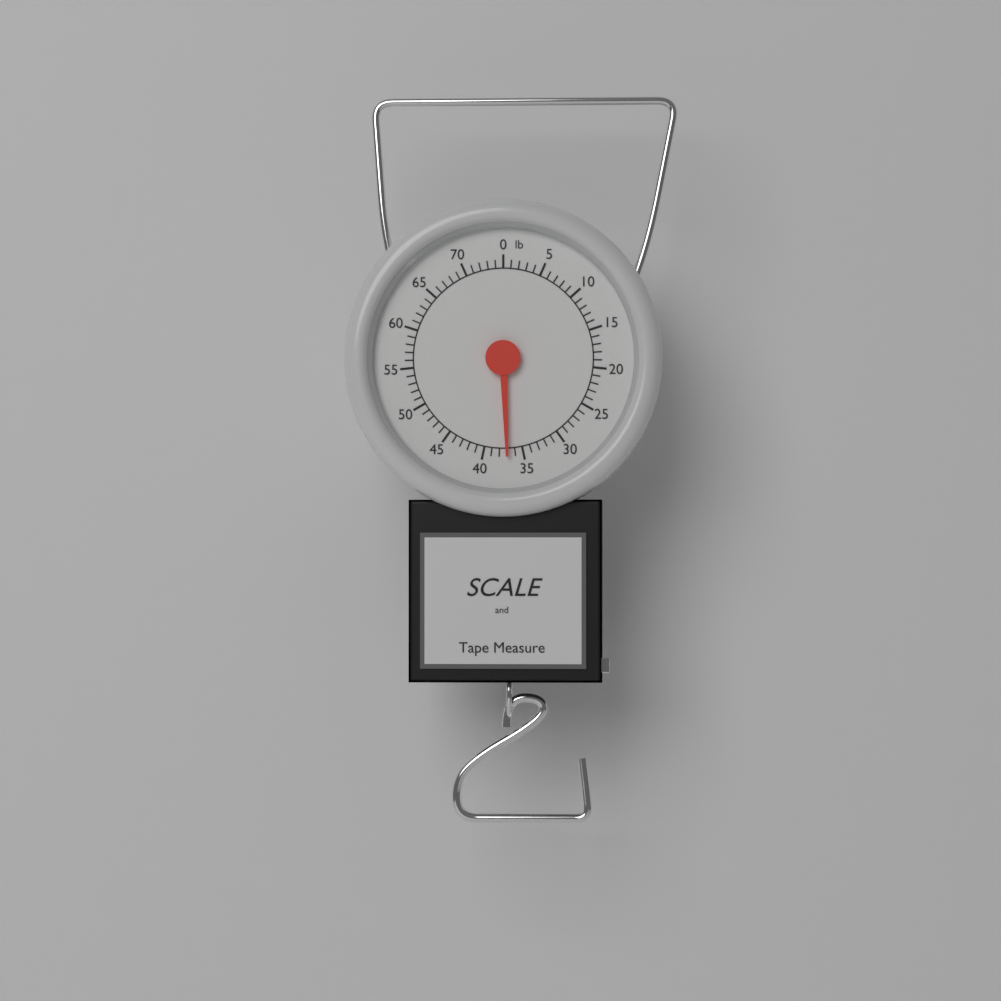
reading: 37 lb
